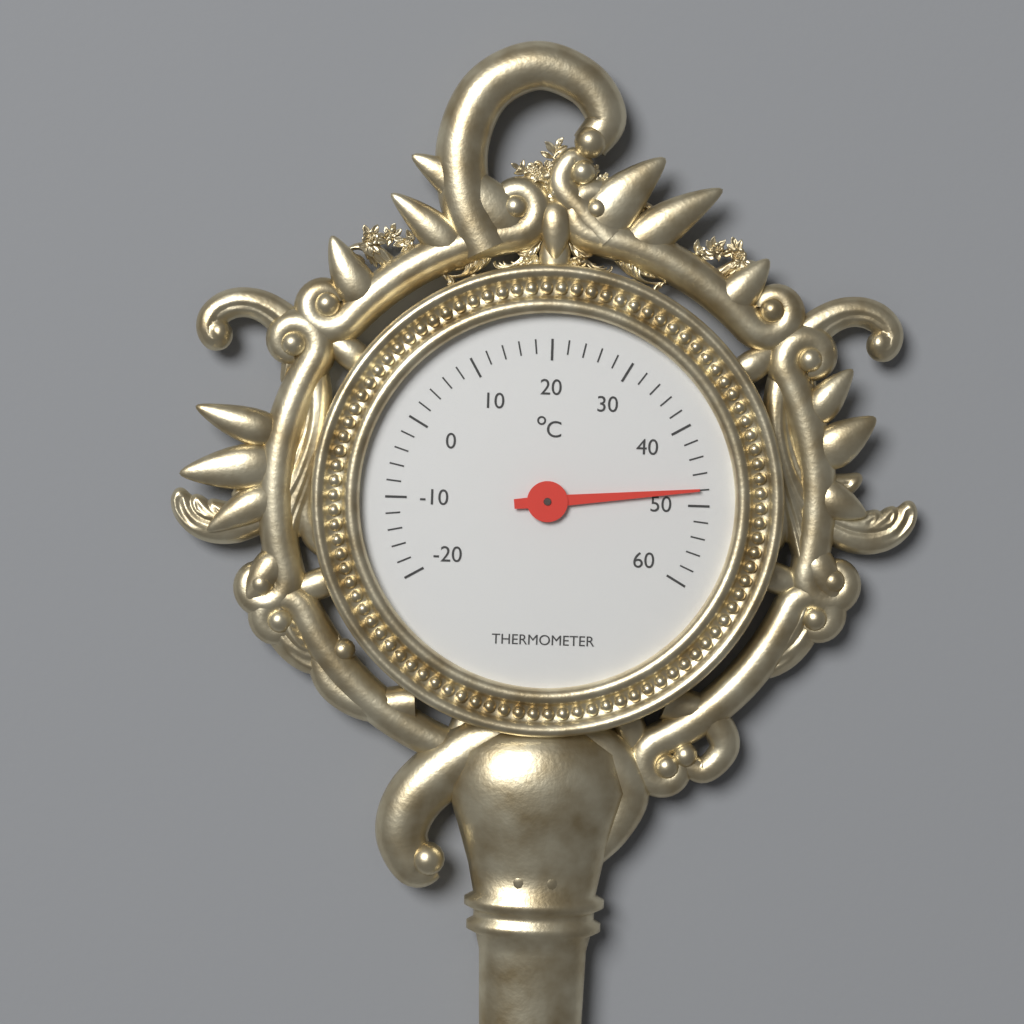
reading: 48 °C
